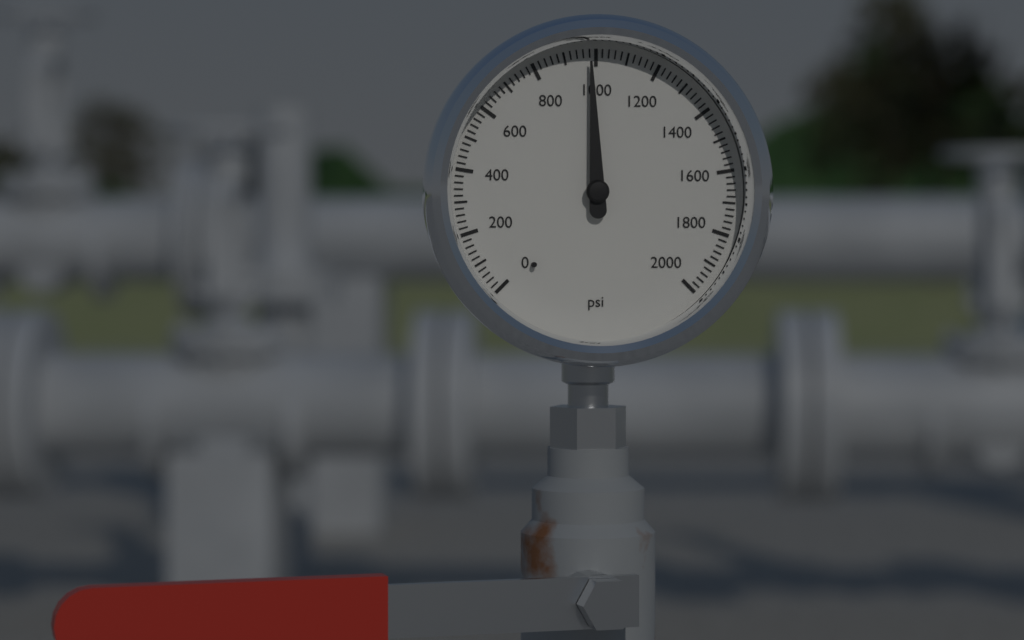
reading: 980 psi
